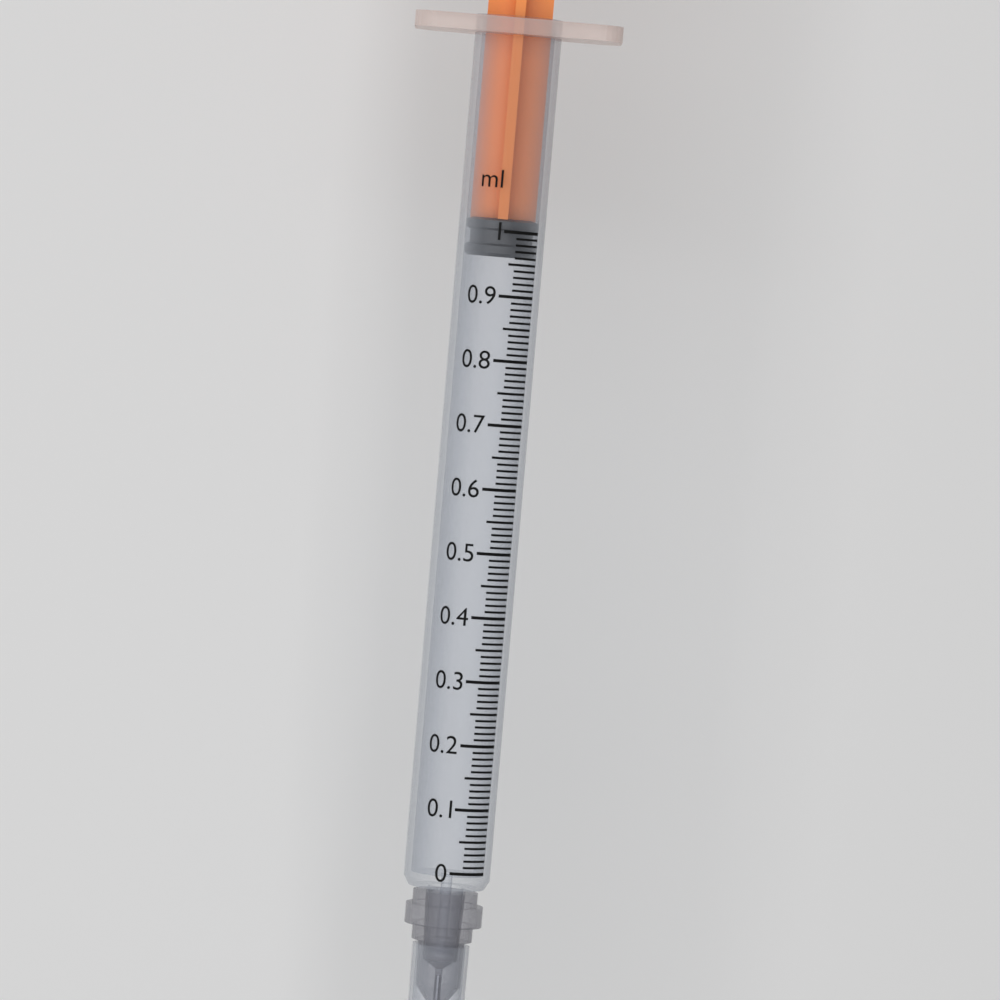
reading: 0.96 ml
